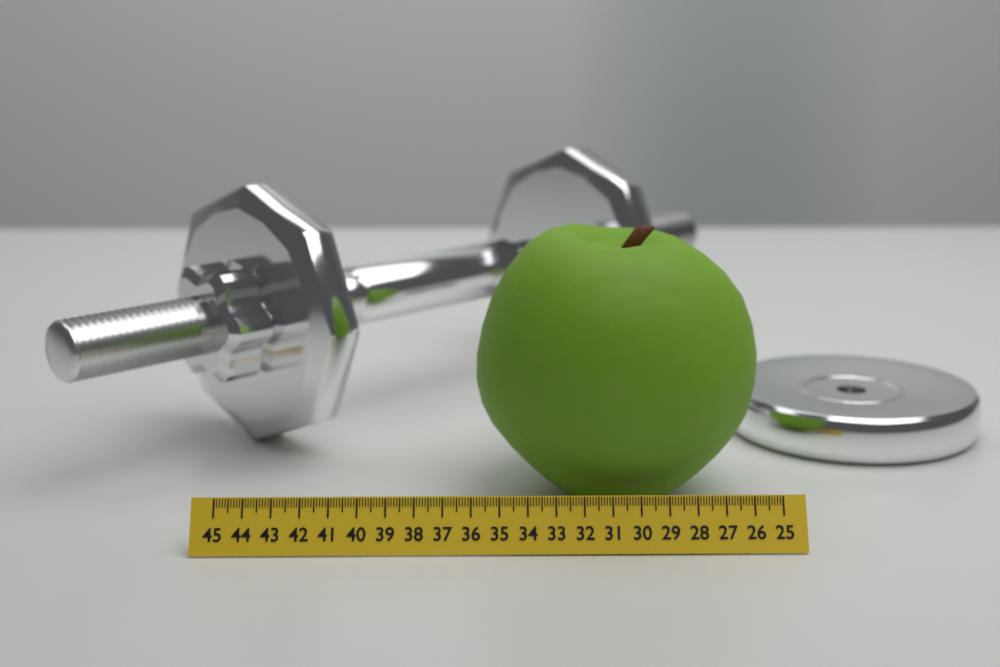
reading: 35.8 (no unit)
